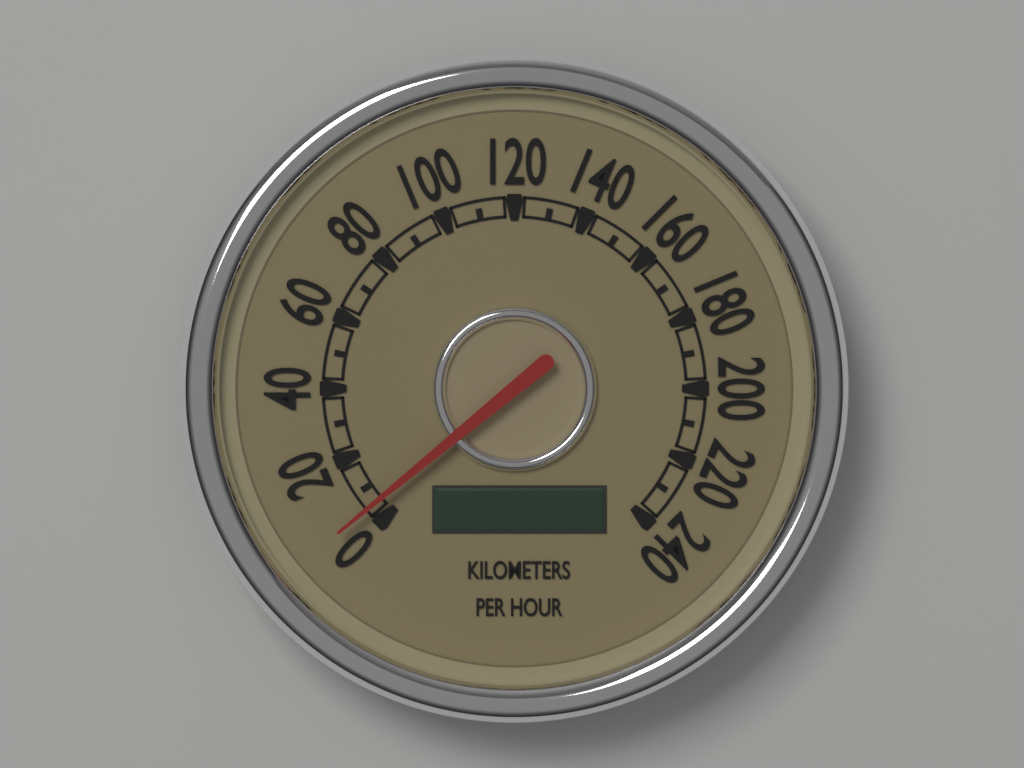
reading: 5 km/h
